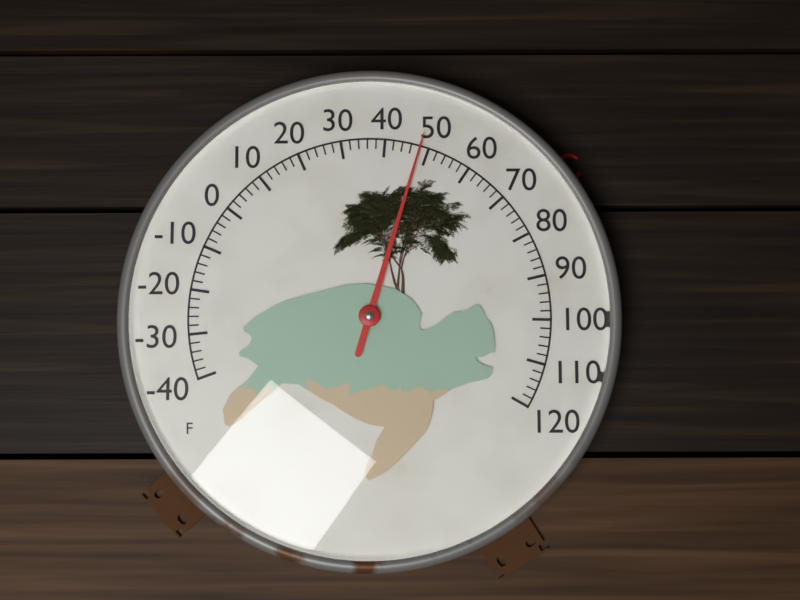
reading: 48 °F
